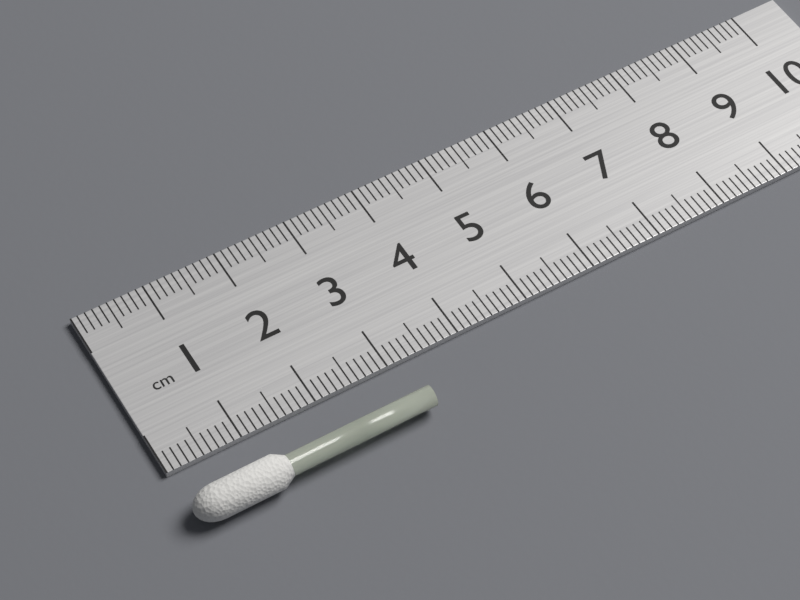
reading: 3.2 cm
